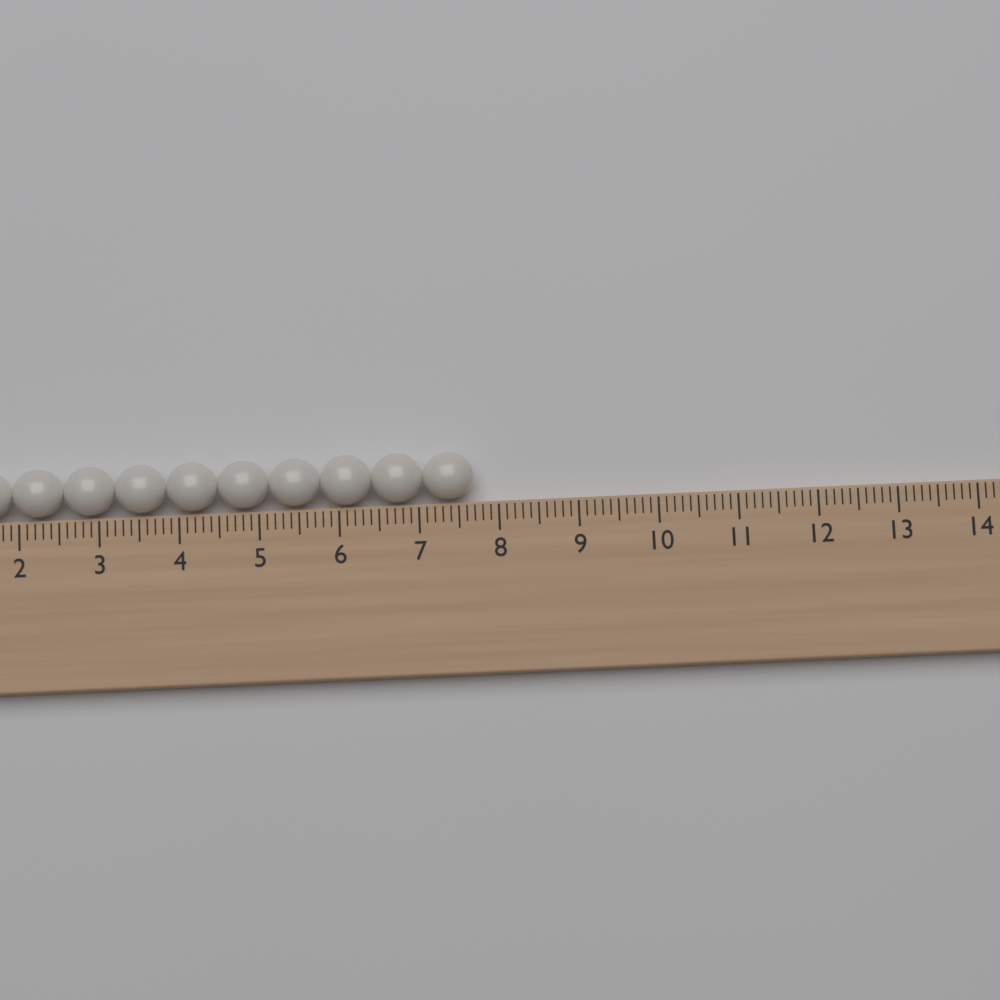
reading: 7.7 (no unit)
